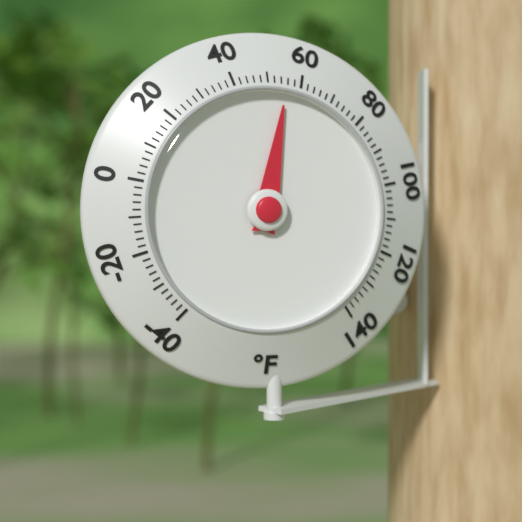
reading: 56 °F
